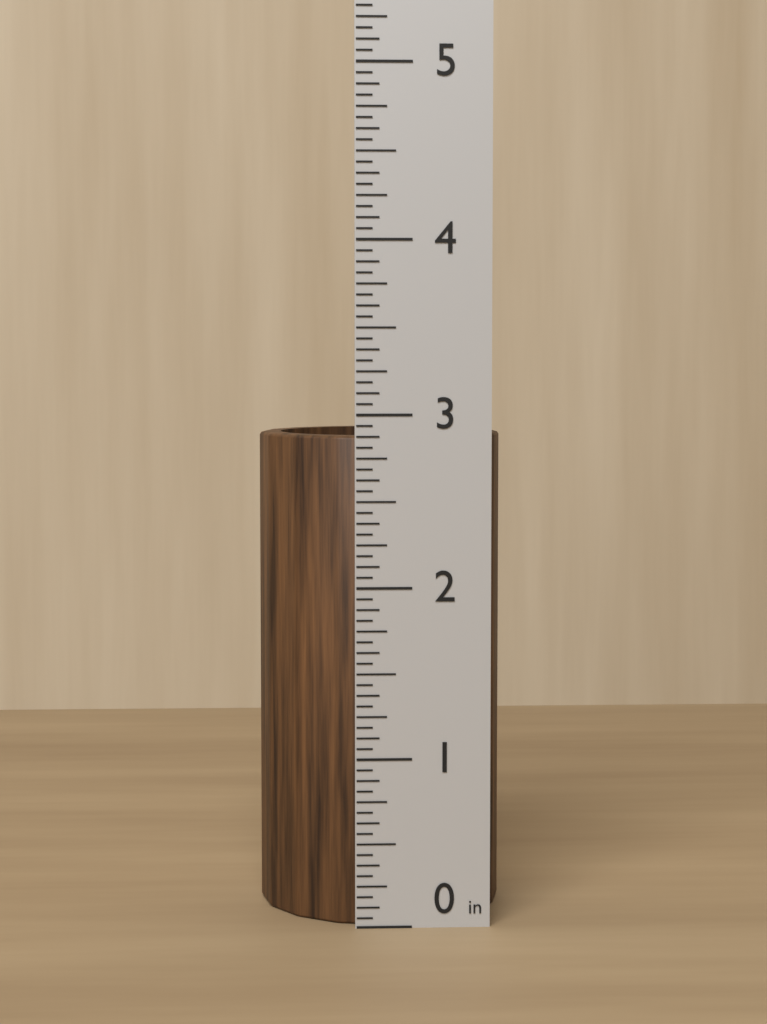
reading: 2.8750 in
